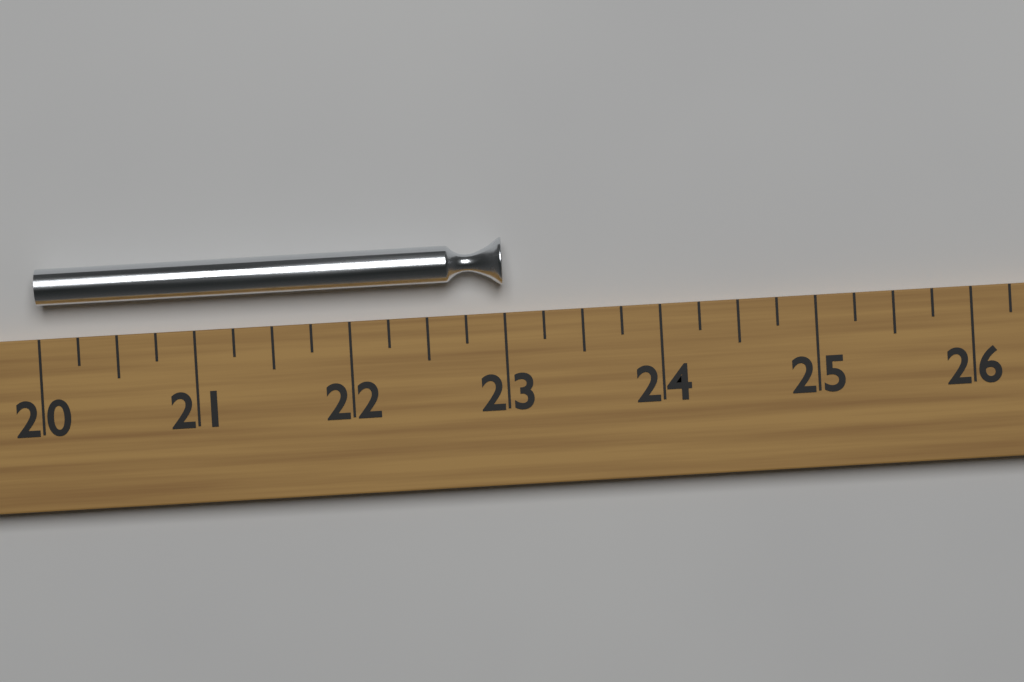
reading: 23.00 (no unit)
